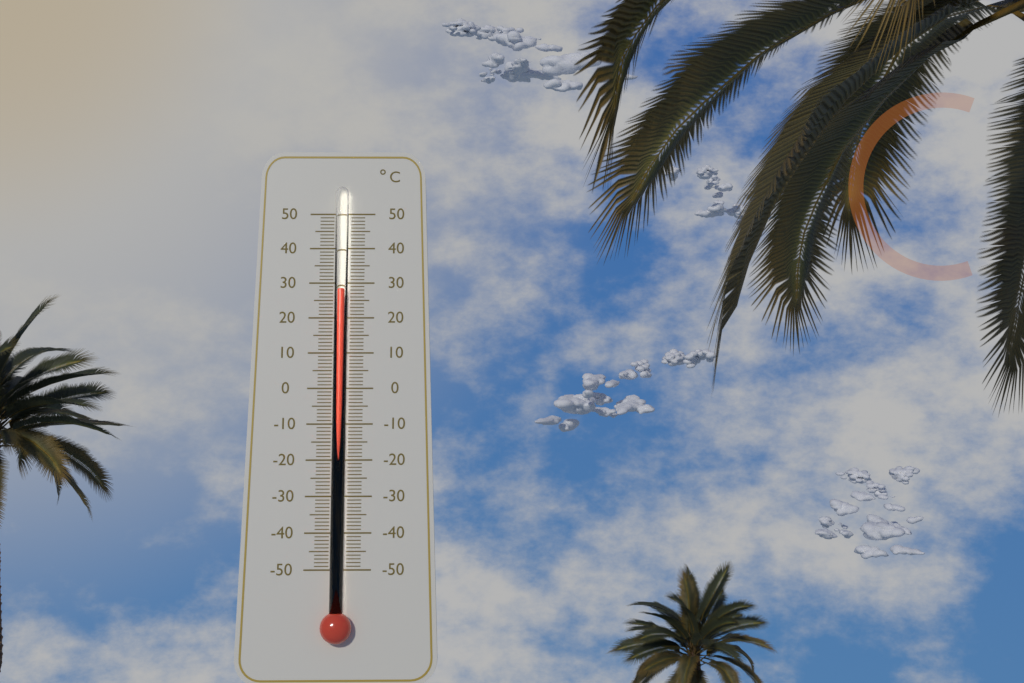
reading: 28 °C
